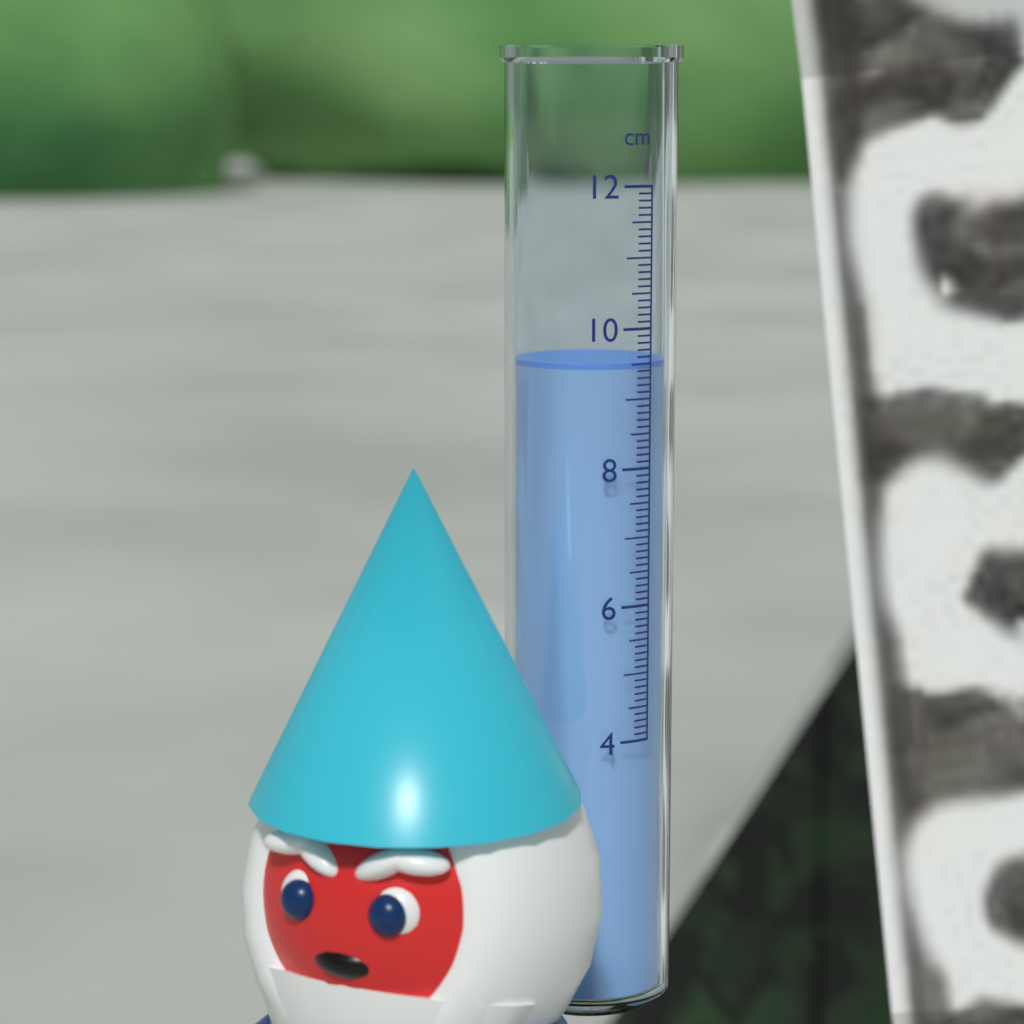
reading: 9.5 cm
